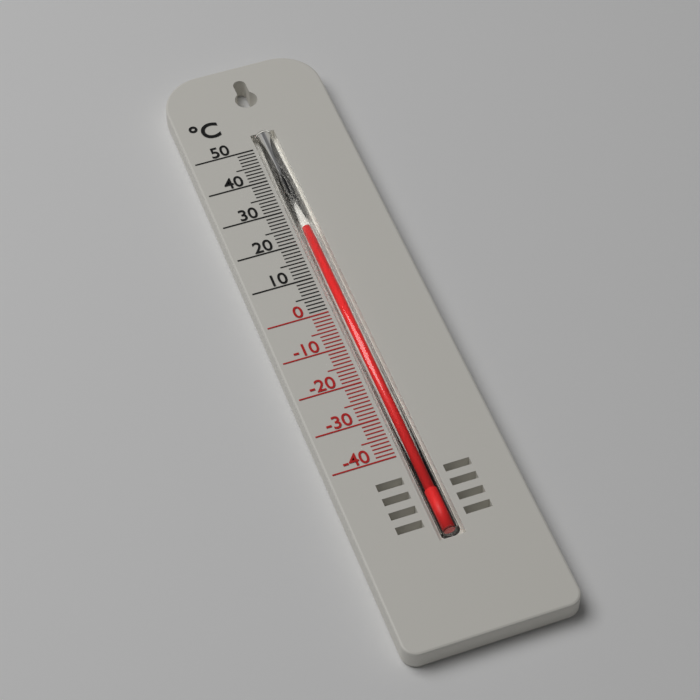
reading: 24 °C
